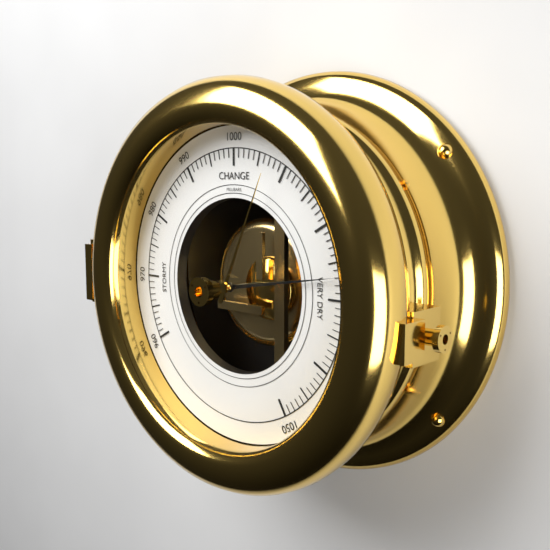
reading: 1027 mbar
